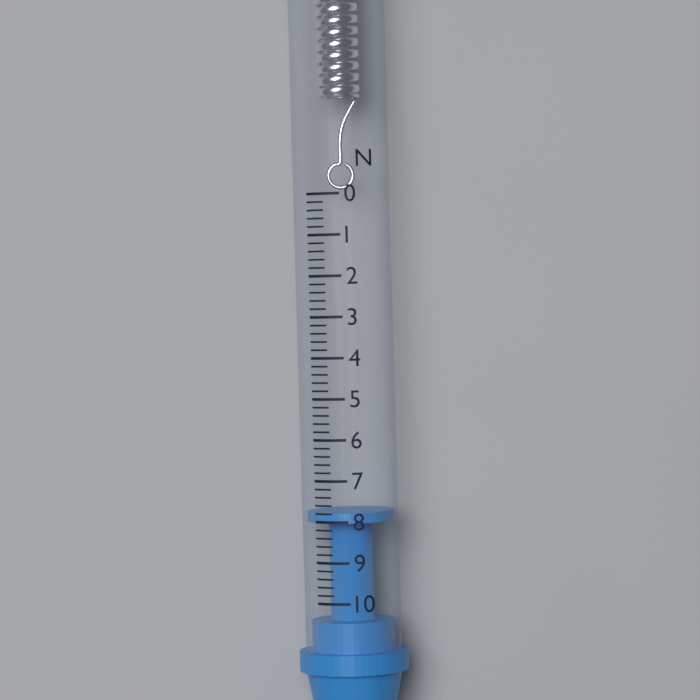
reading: 7.8 N
